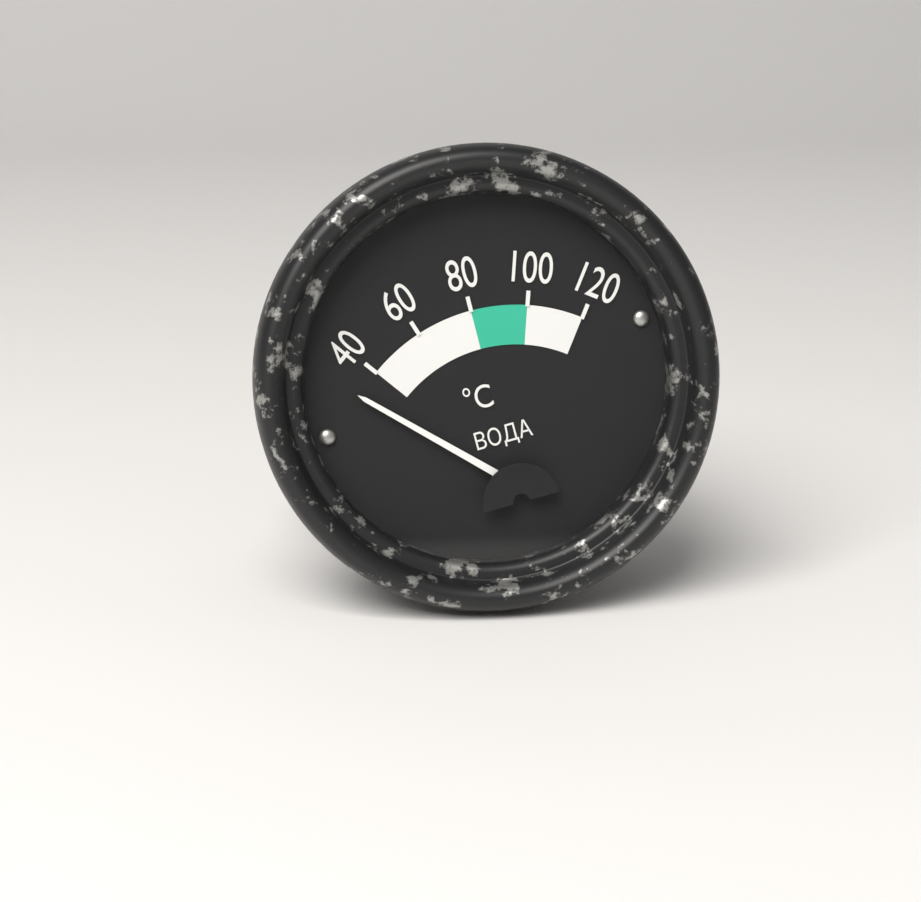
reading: 30 °C
